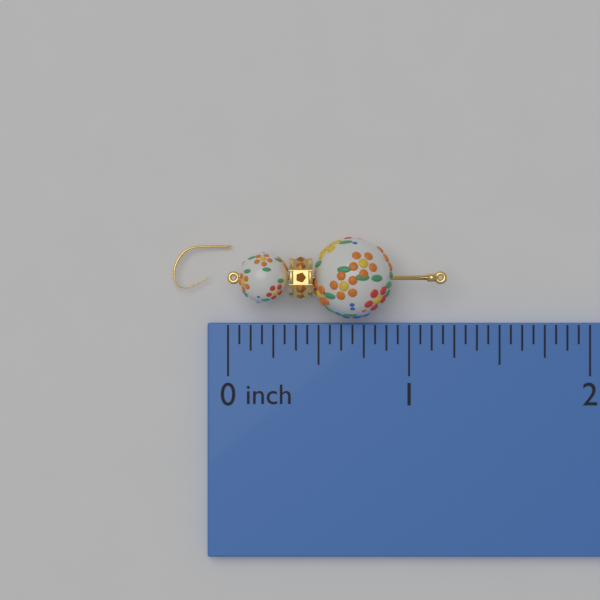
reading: 1.2000 inch
